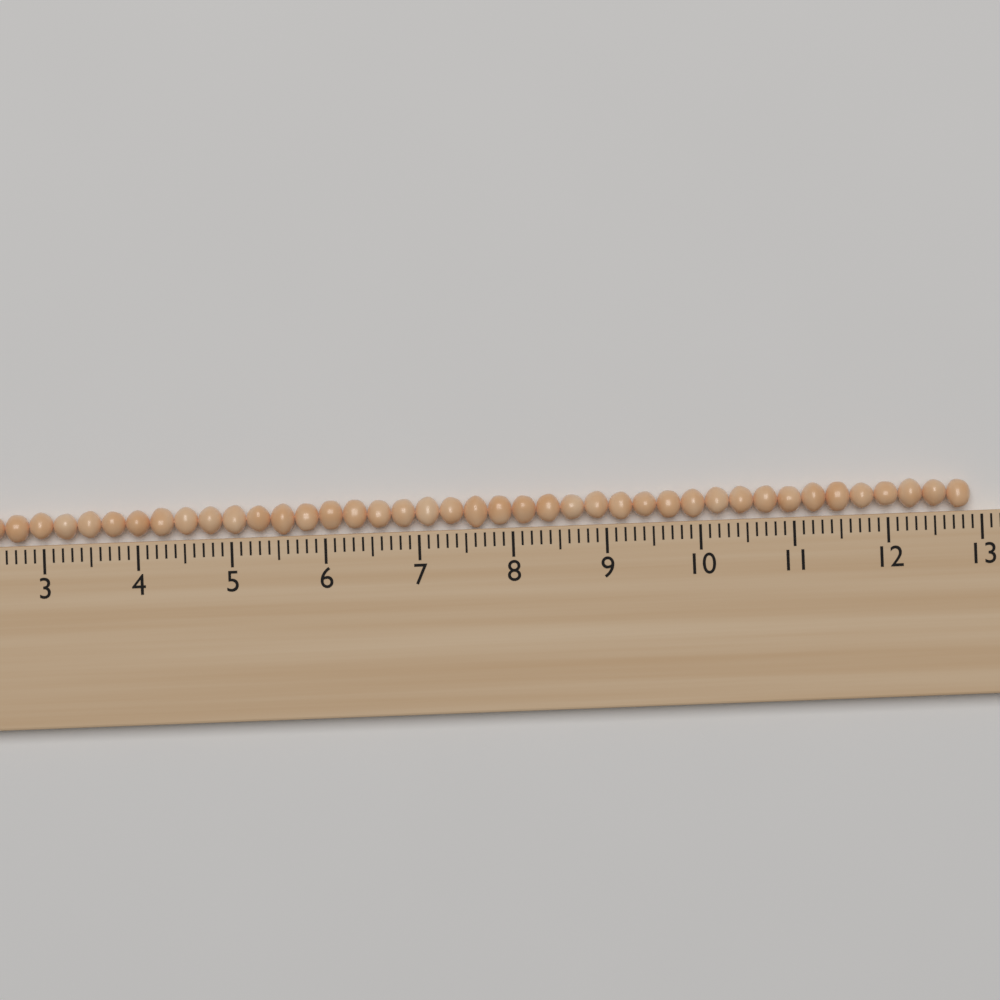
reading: 12.9 (no unit)
